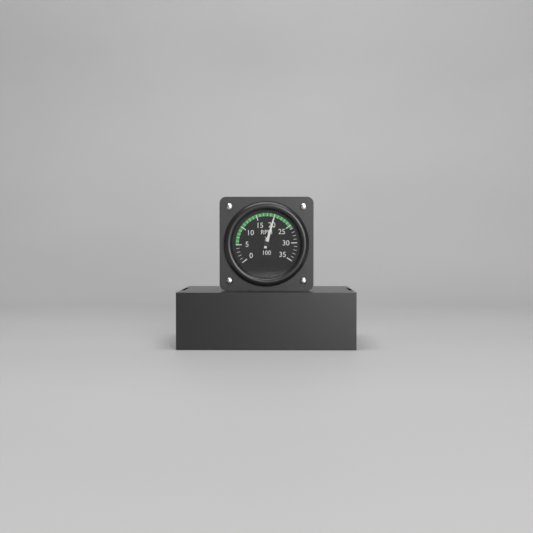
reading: 20 RPM x 100
